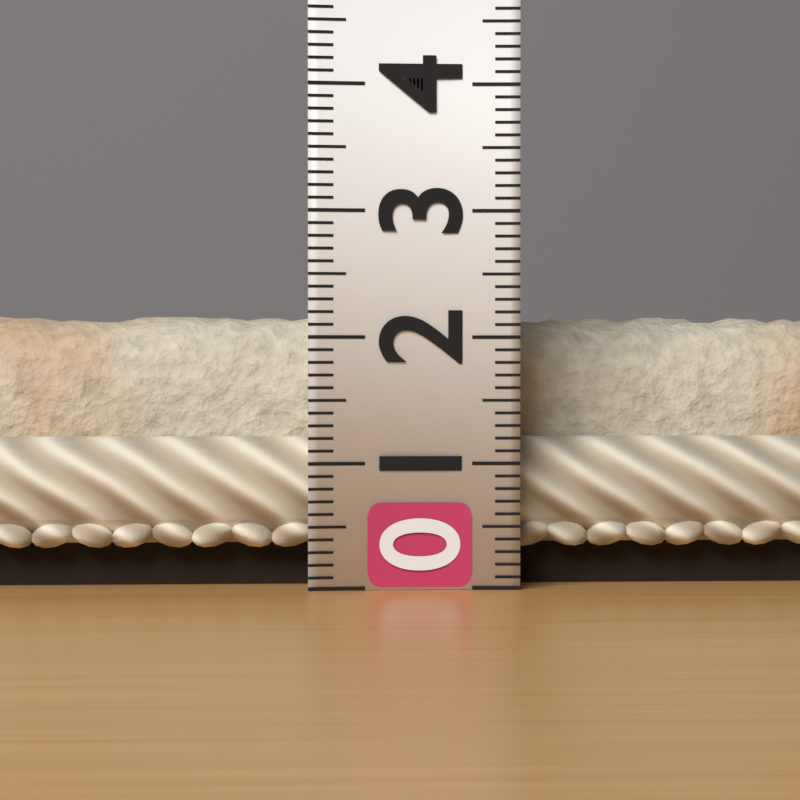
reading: 2.2 (no unit)
